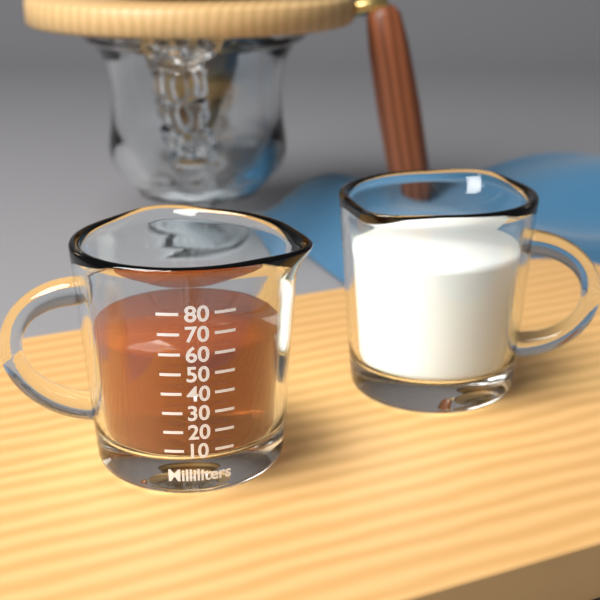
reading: 60 ml
